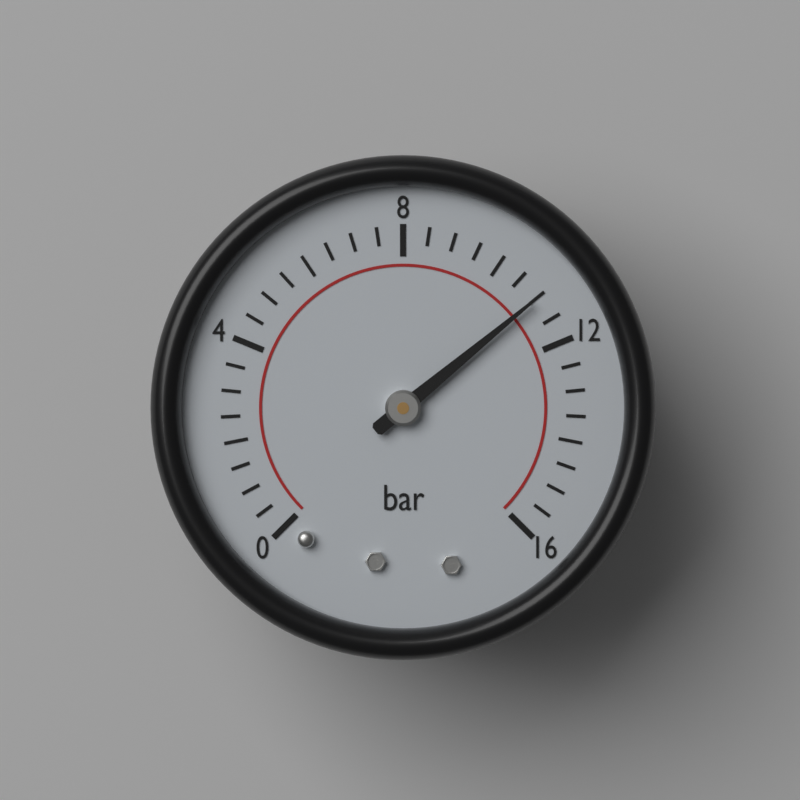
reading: 11.0 bar
